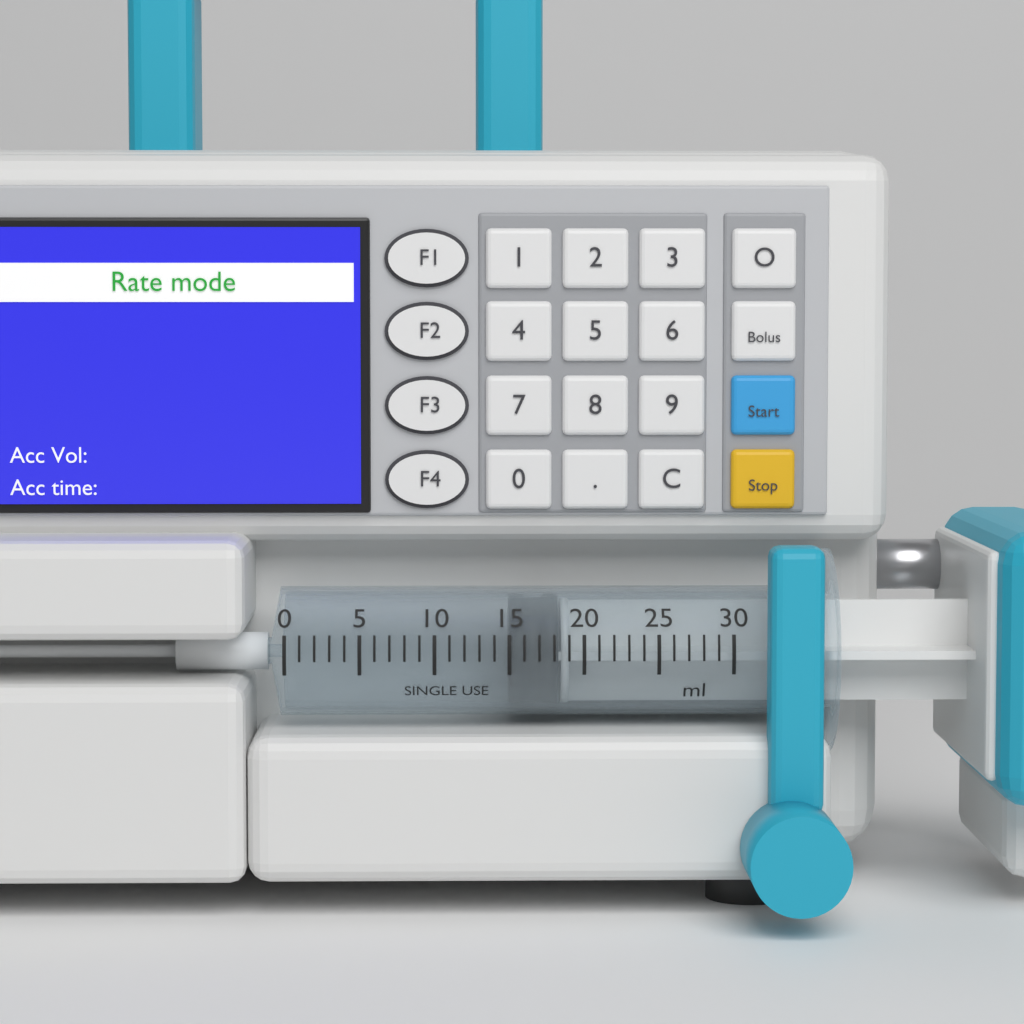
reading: 15 ml
